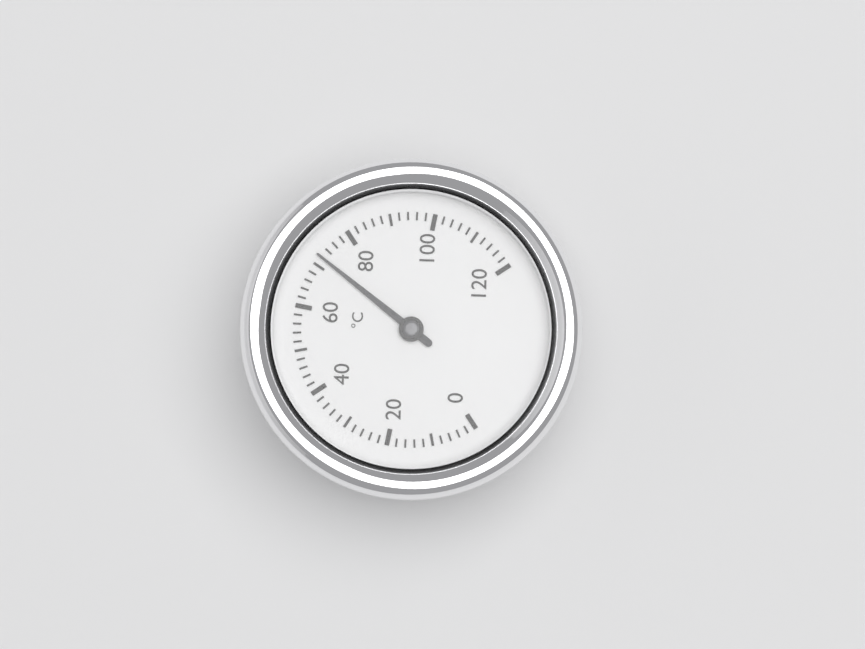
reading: 72 °C
